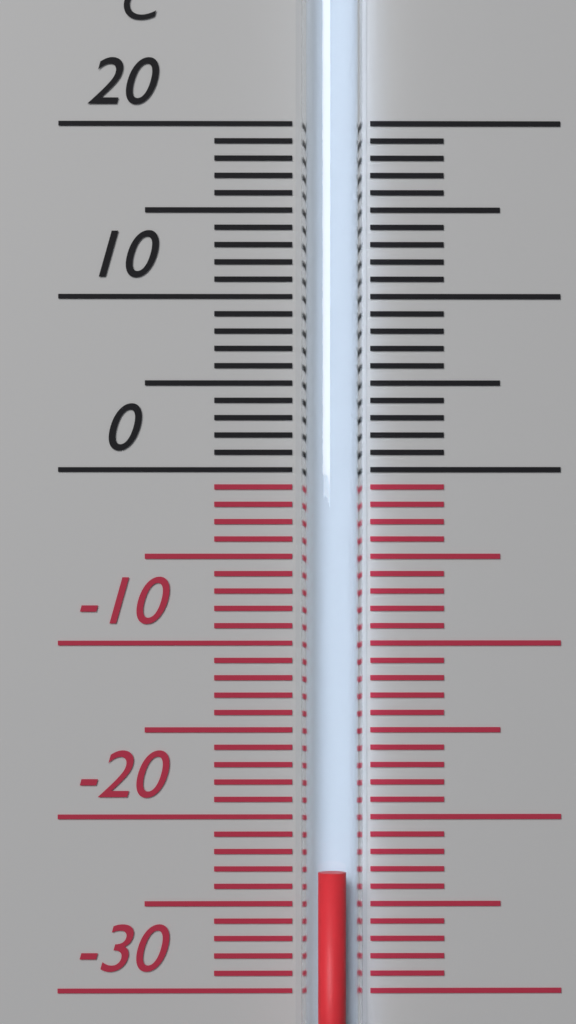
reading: -23 °C
